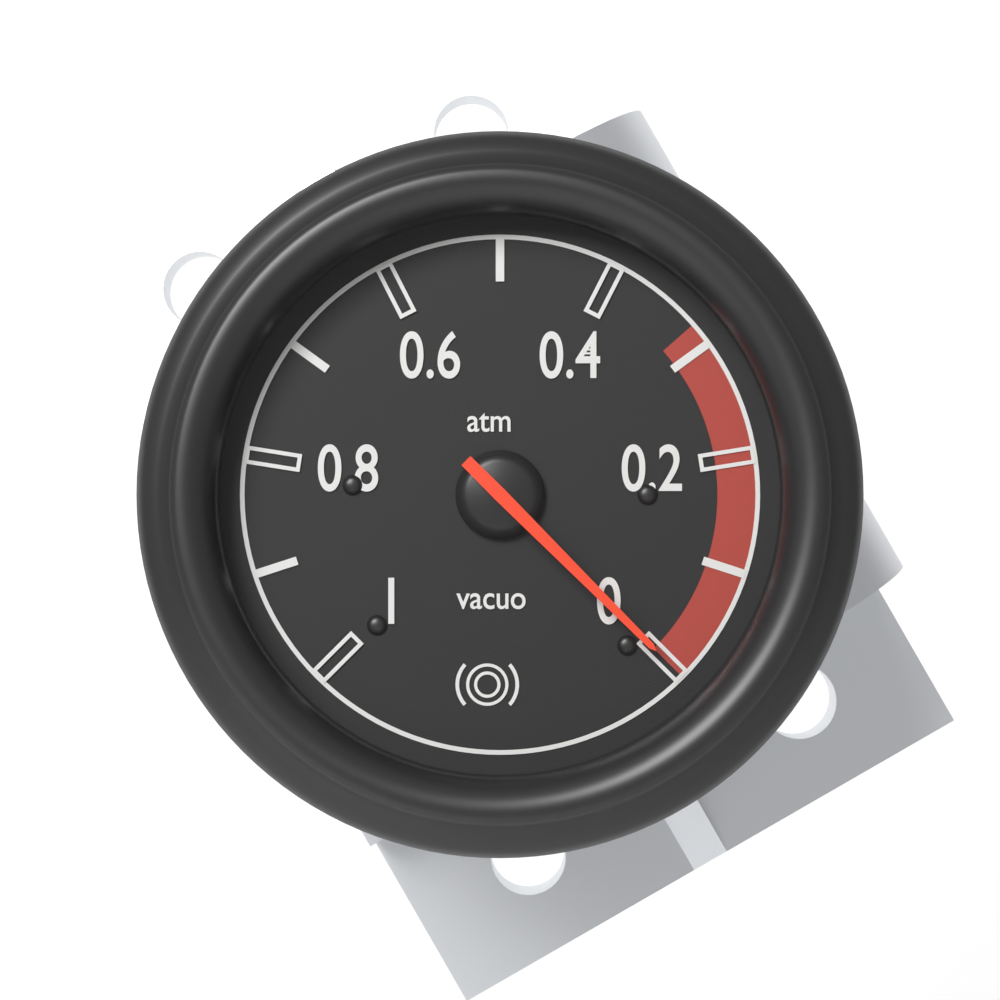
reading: 0.0 atm
